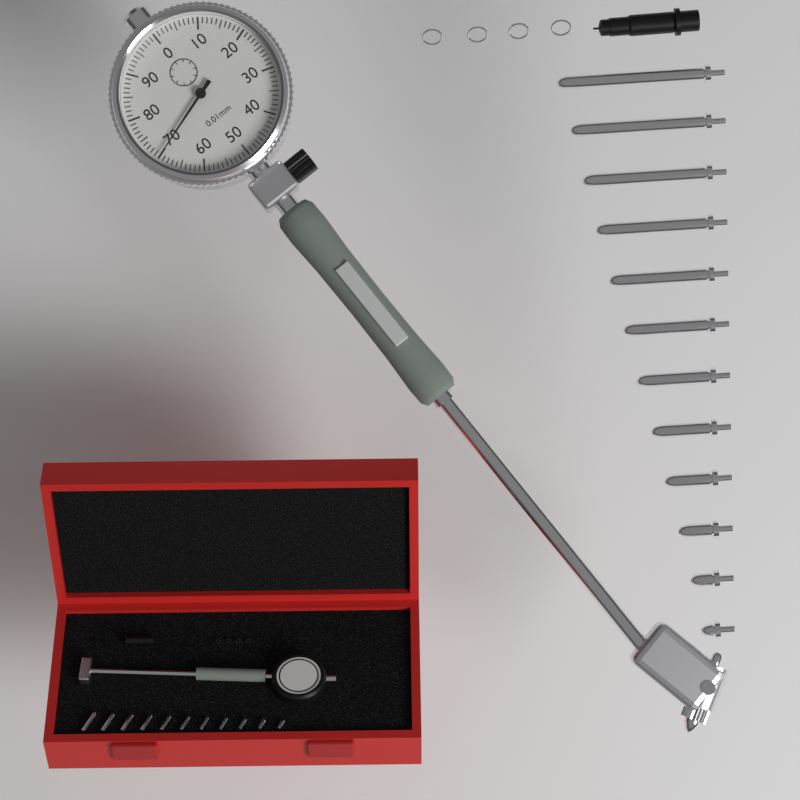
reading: 0.70 mm
